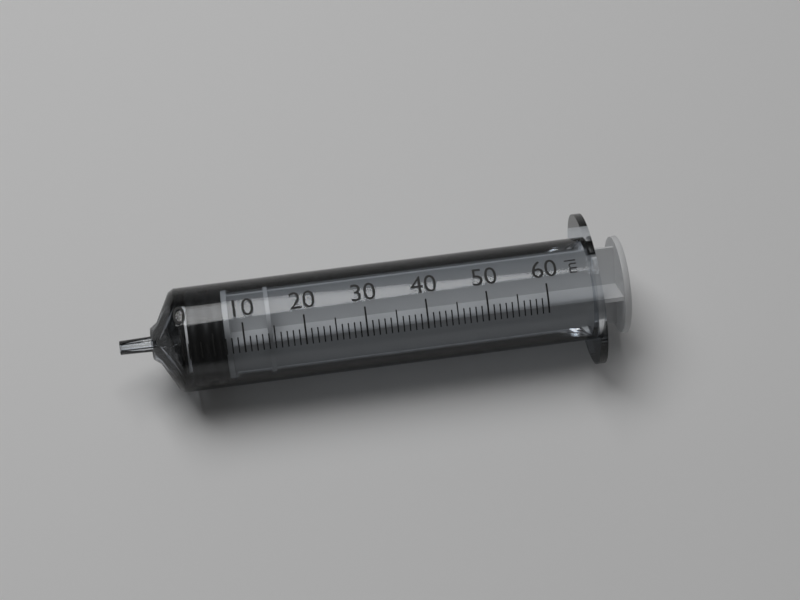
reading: 1 ml
